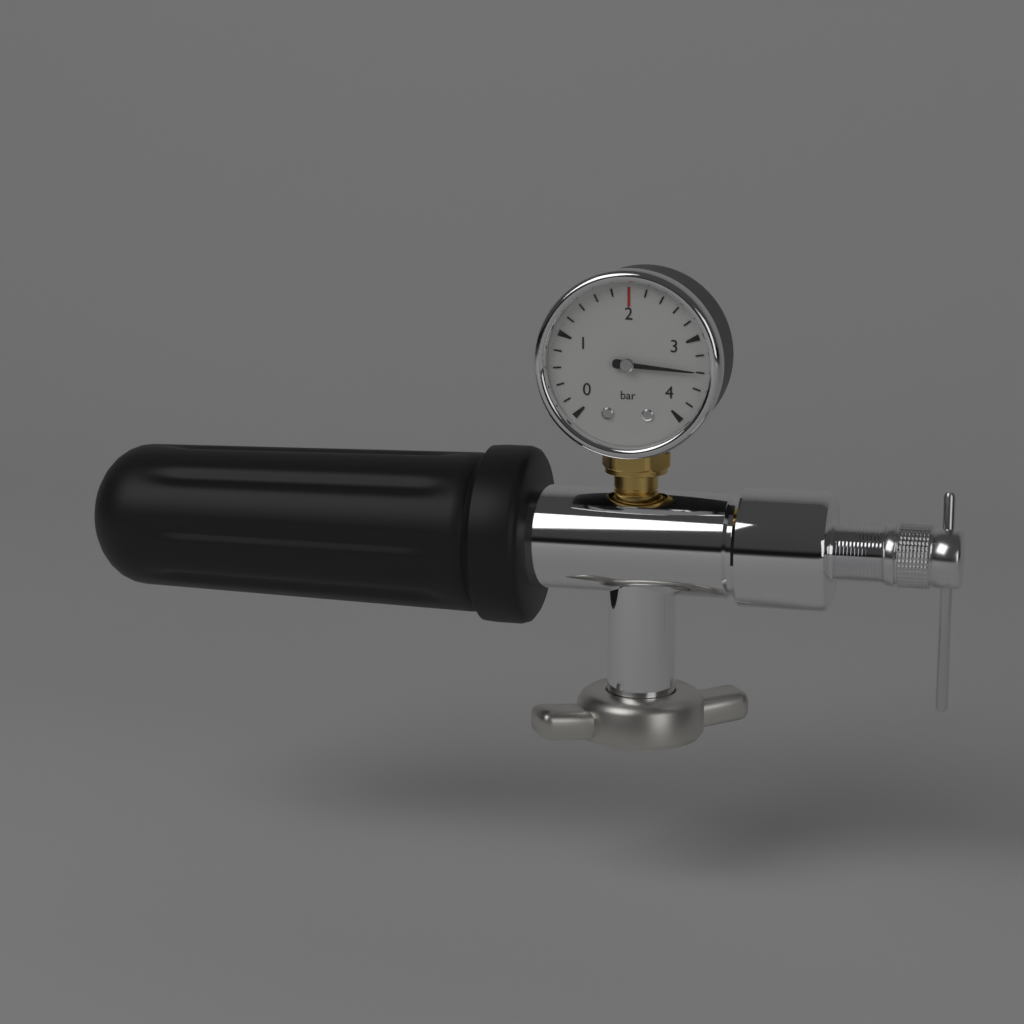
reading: 3.4 bar
